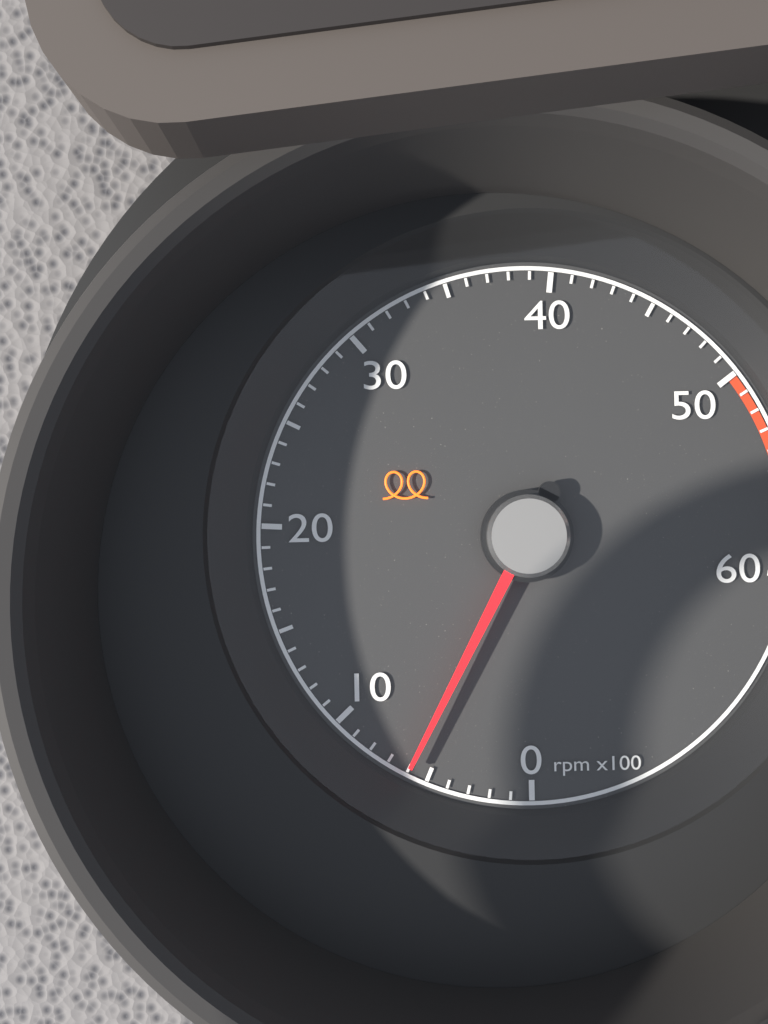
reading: 600 rpm
